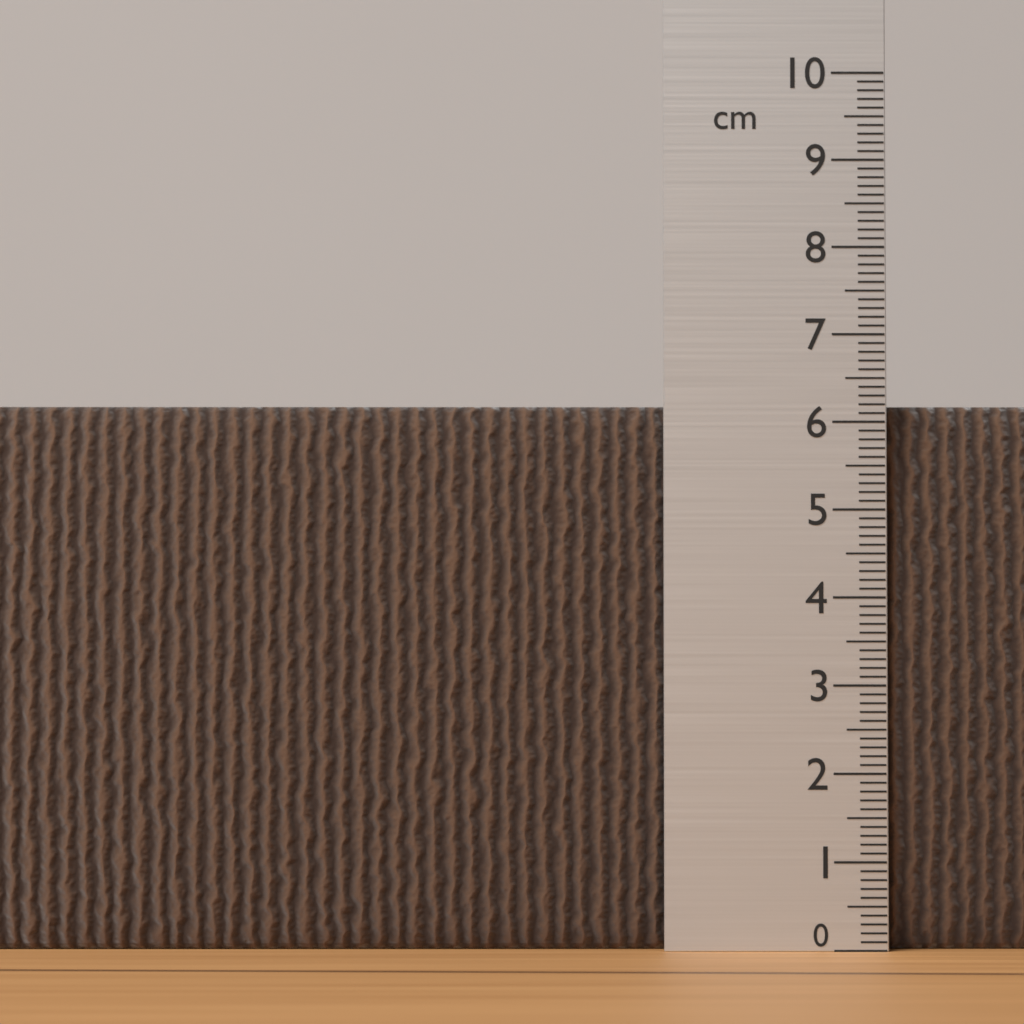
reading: 6.2 cm
